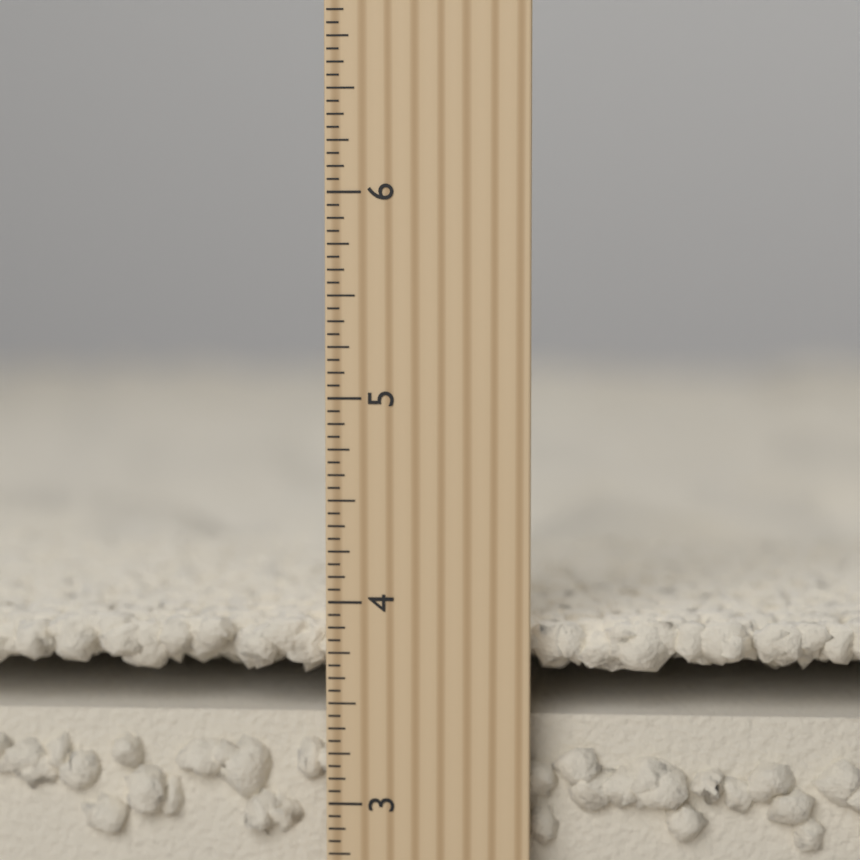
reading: 3.8750 inch
